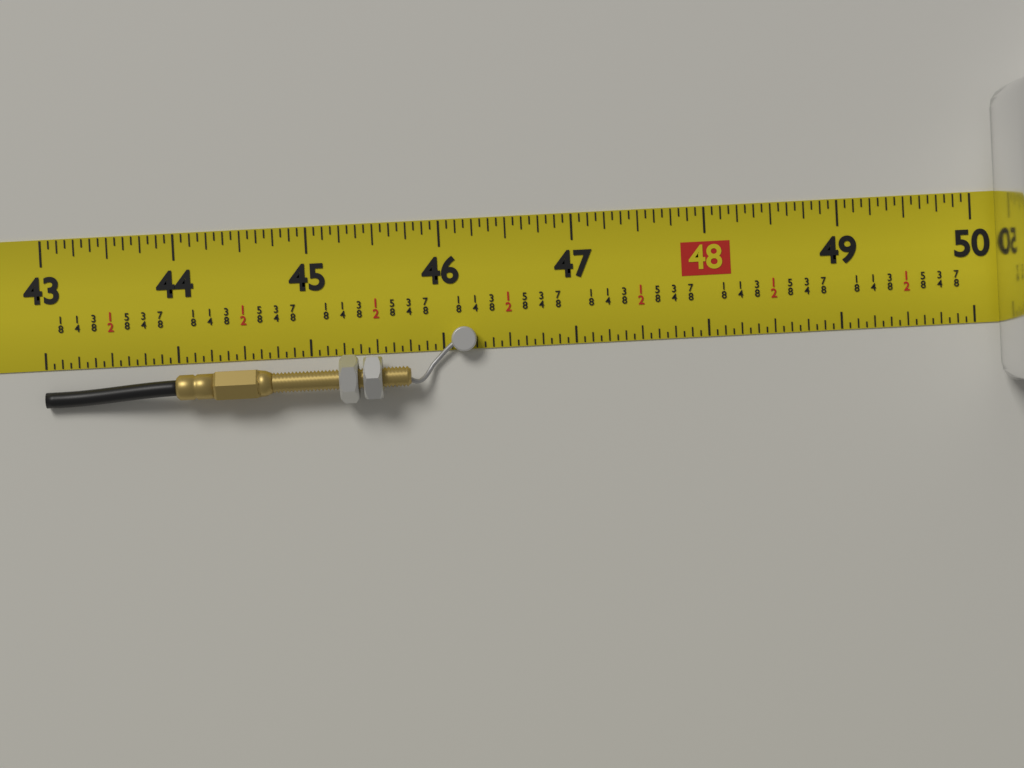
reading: 46.2500 in
